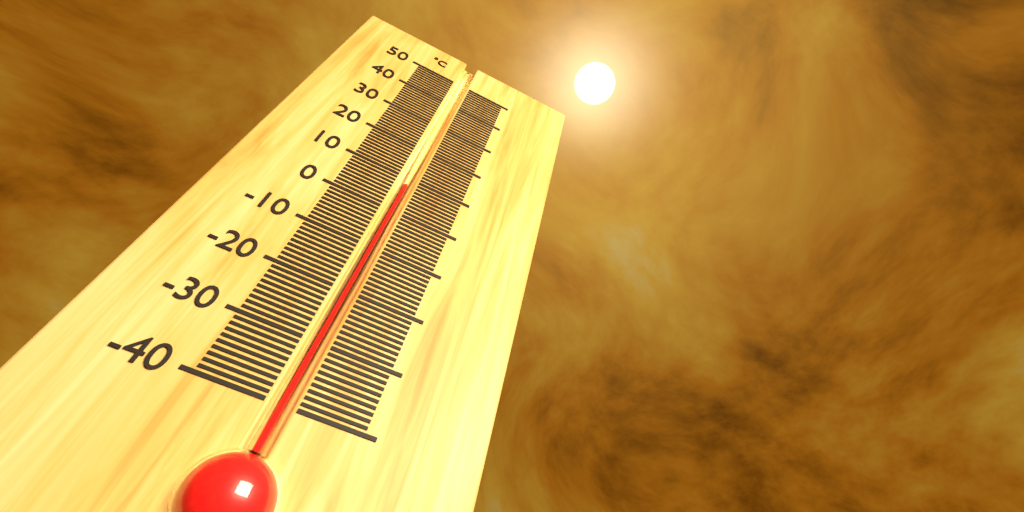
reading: 8 °C
